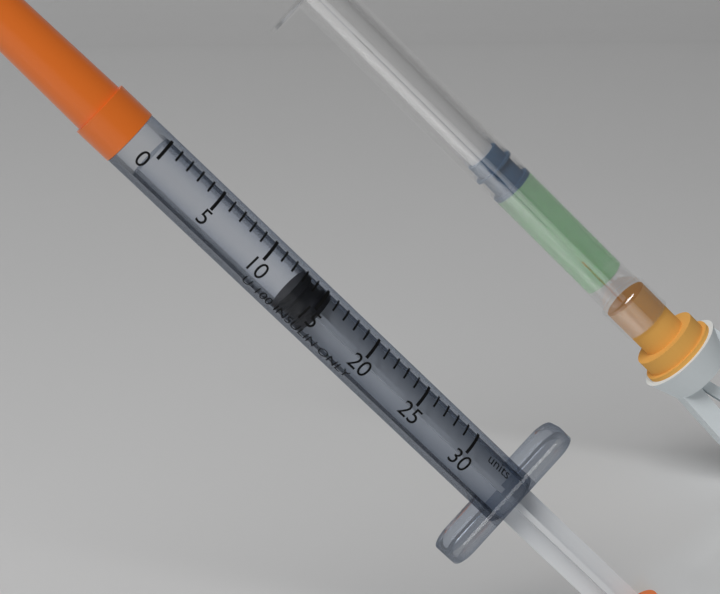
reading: 13 units
